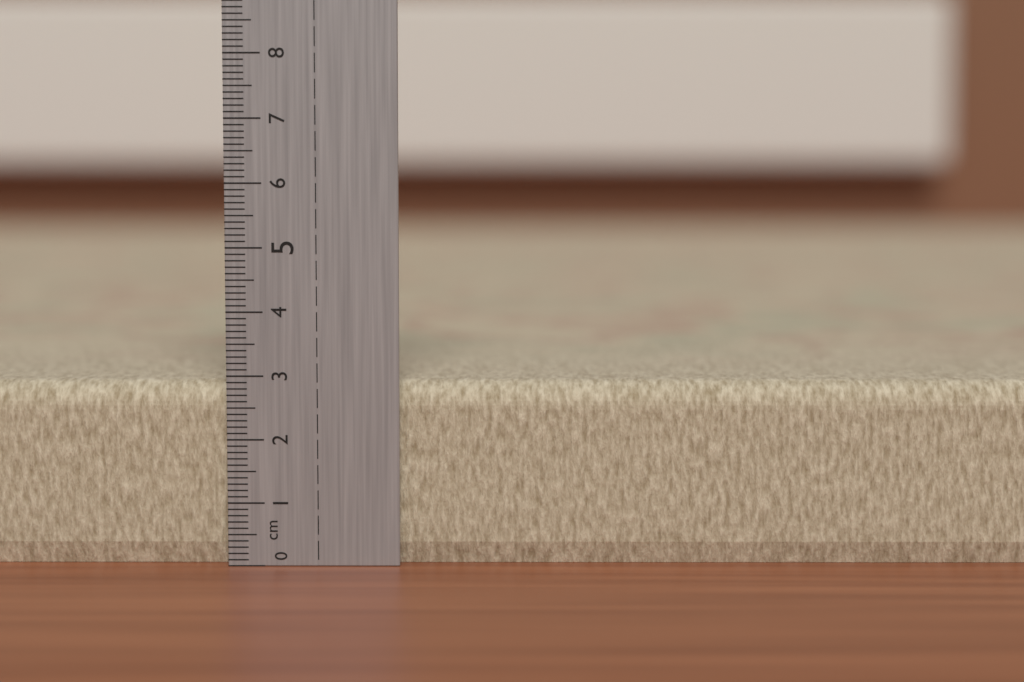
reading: 2.9 cm
